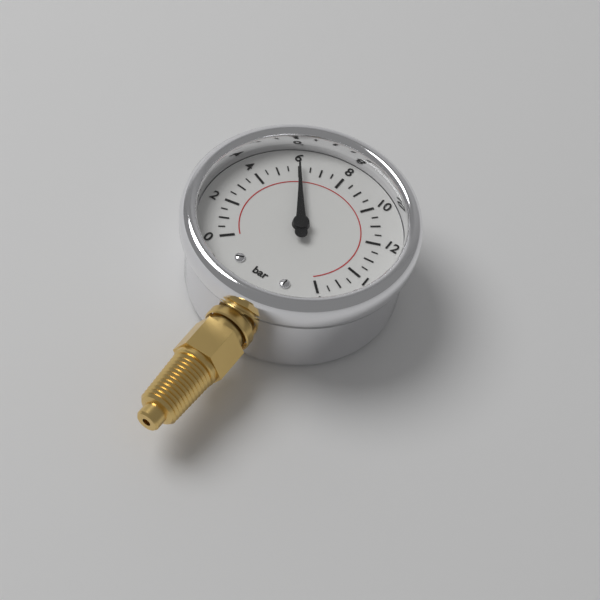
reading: 6.0 bar
